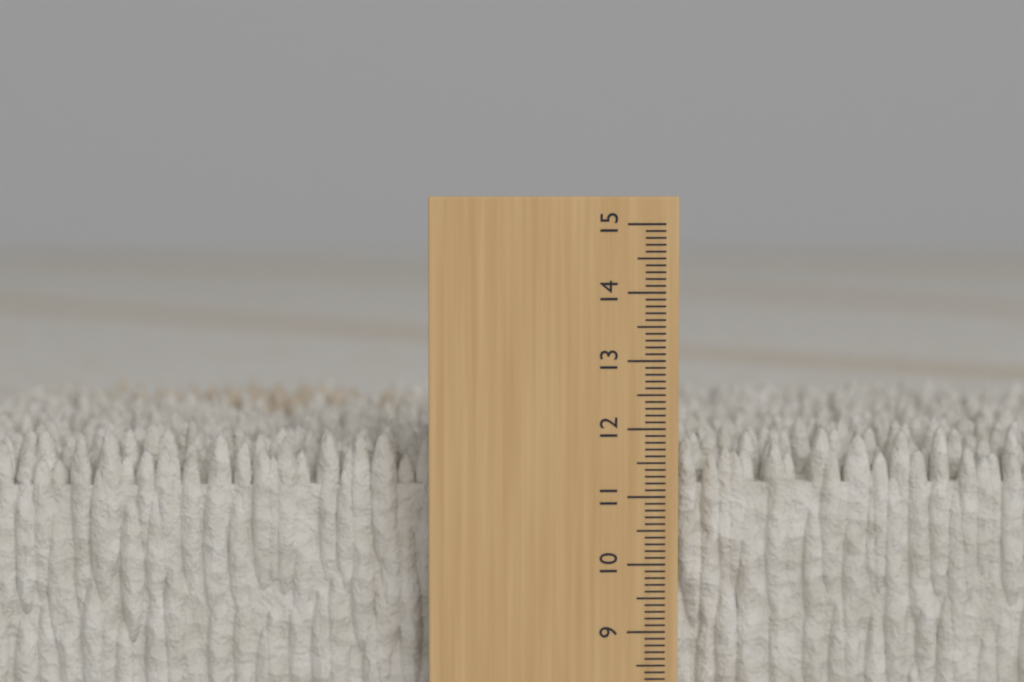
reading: 12.0 cm
